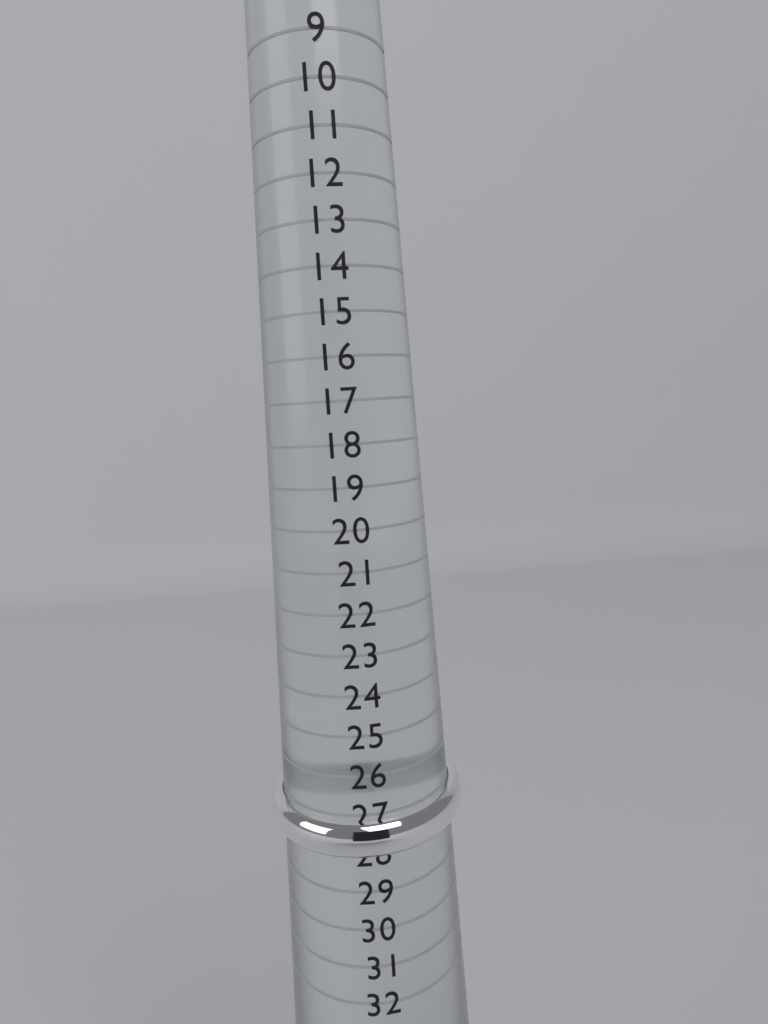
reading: 28 (no unit)
